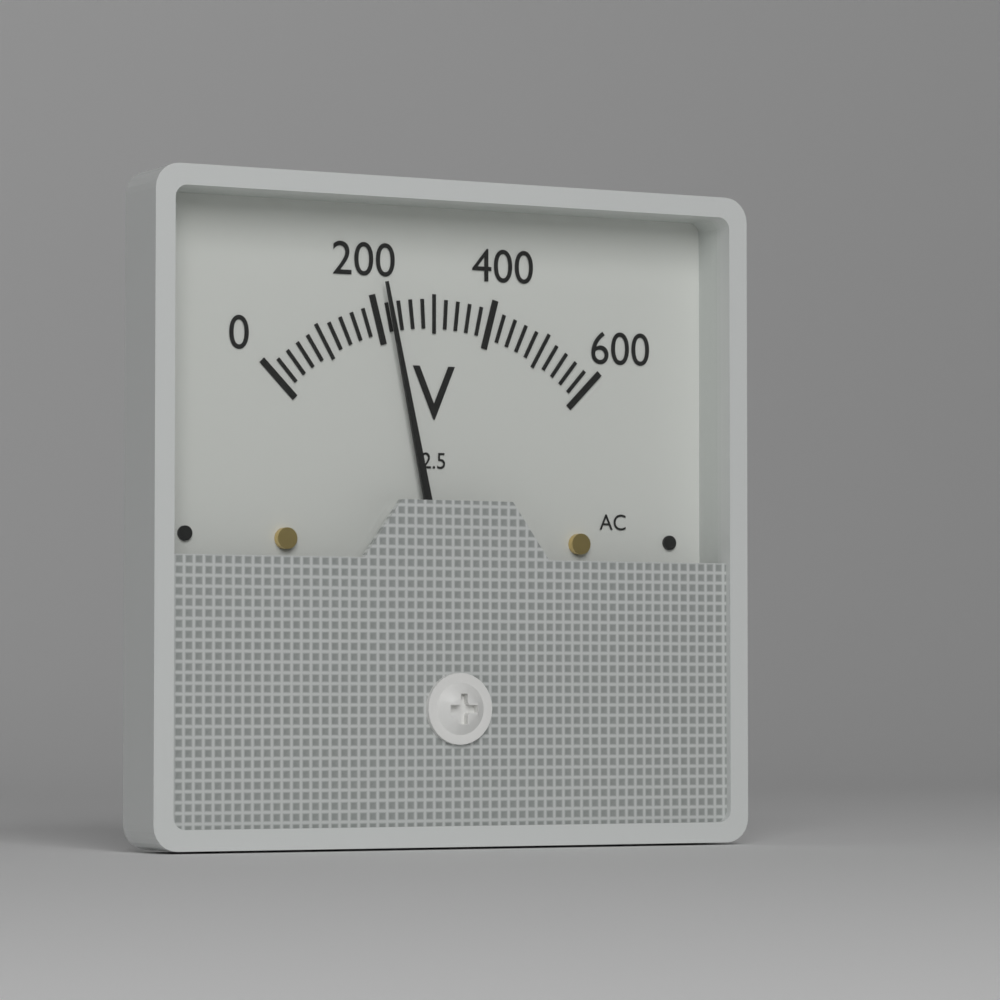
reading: 220 V
